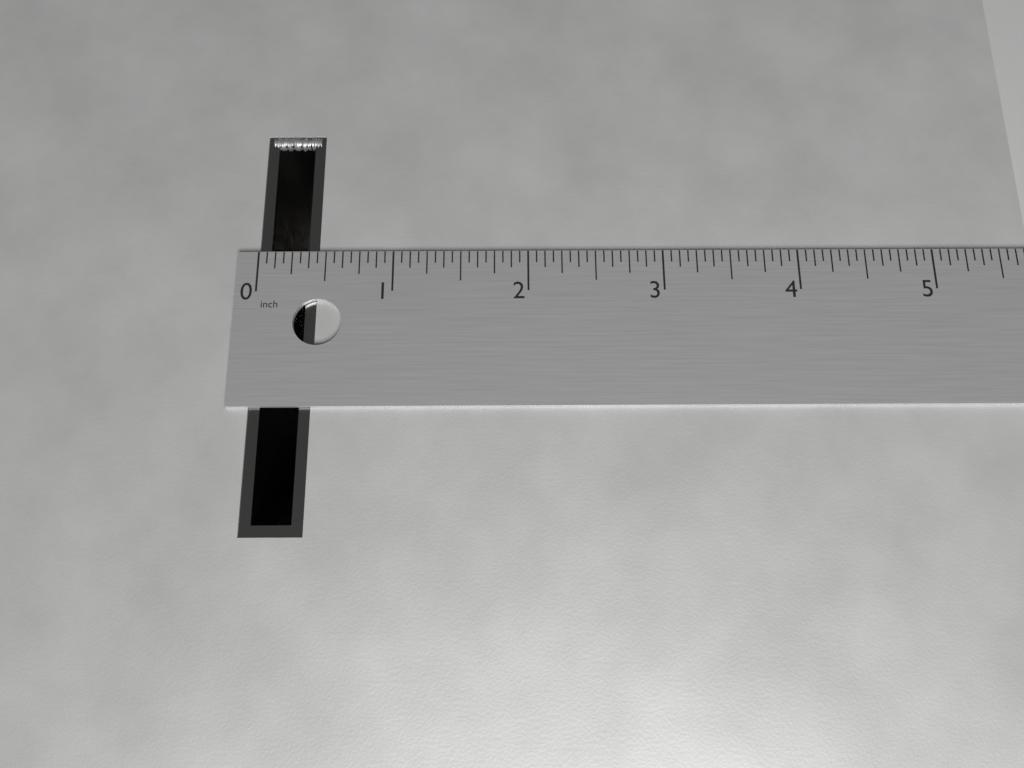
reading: 0.4375 in
